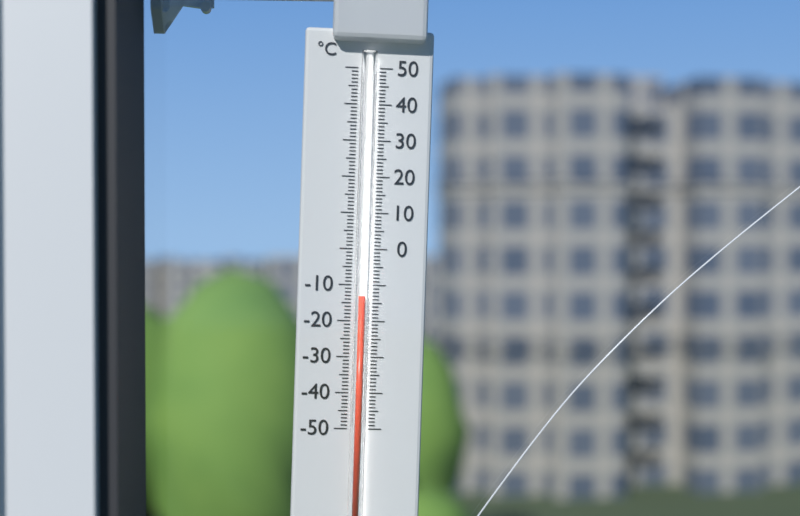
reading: -13 °C
